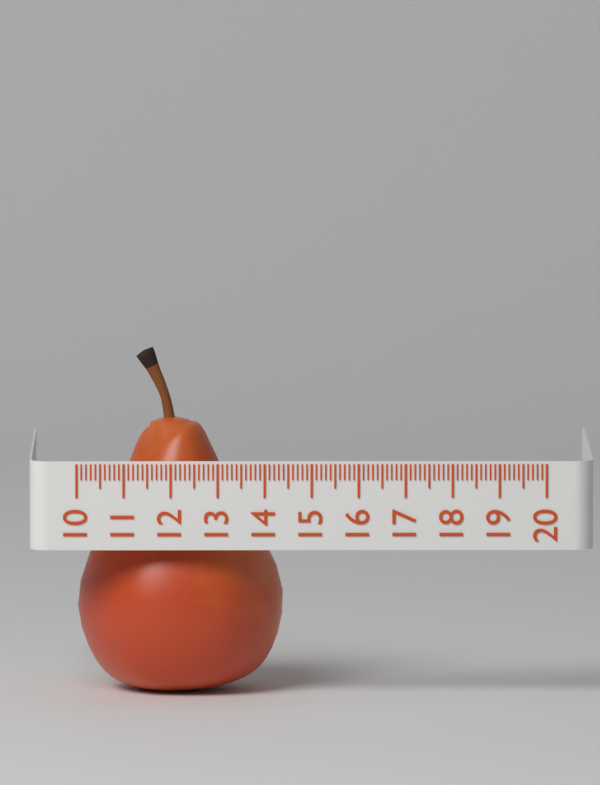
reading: 14.4 (no unit)
